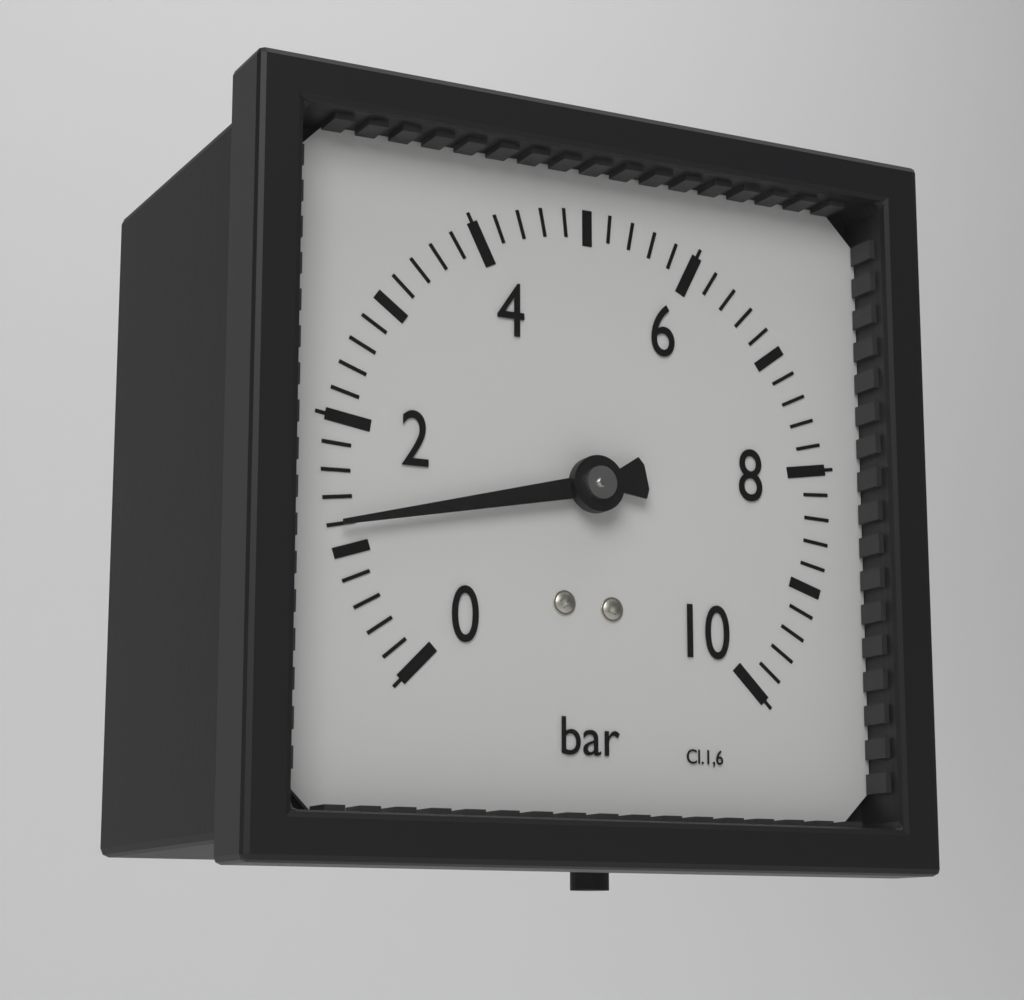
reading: 1.2 bar
